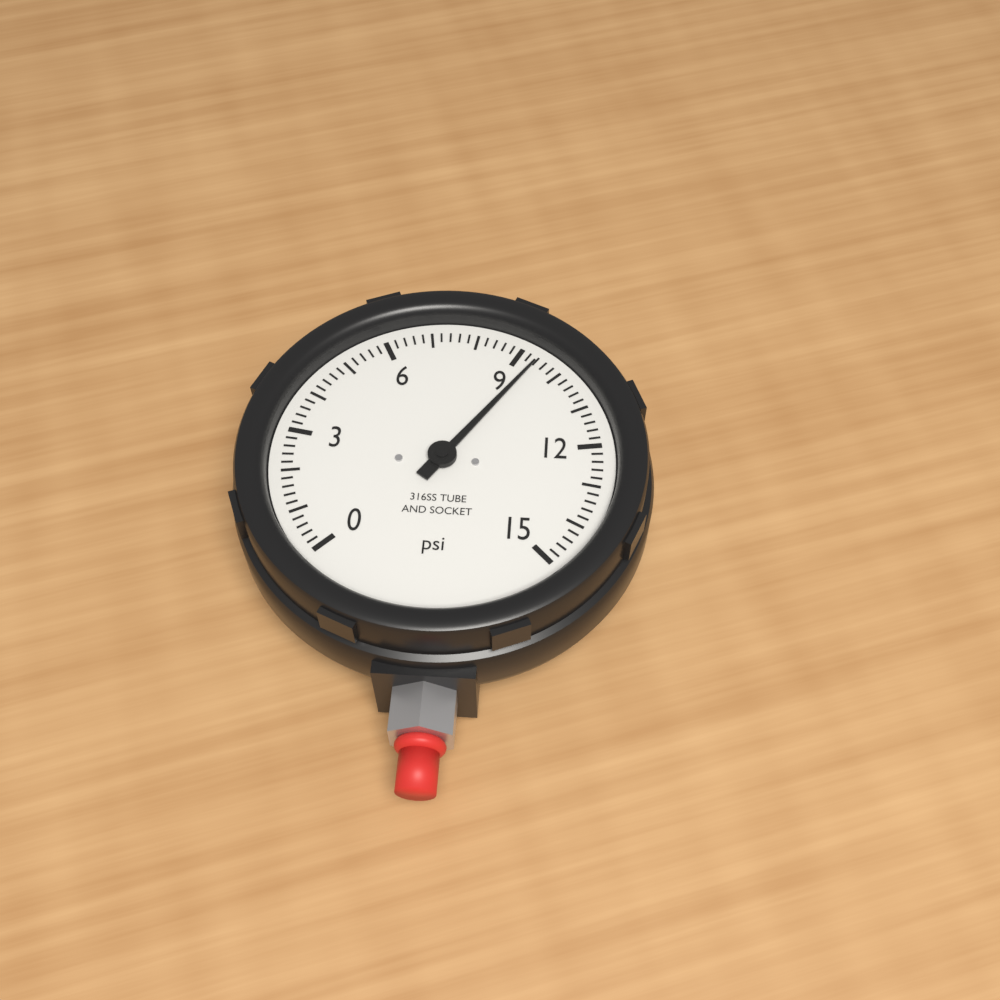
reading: 9.4 psi
